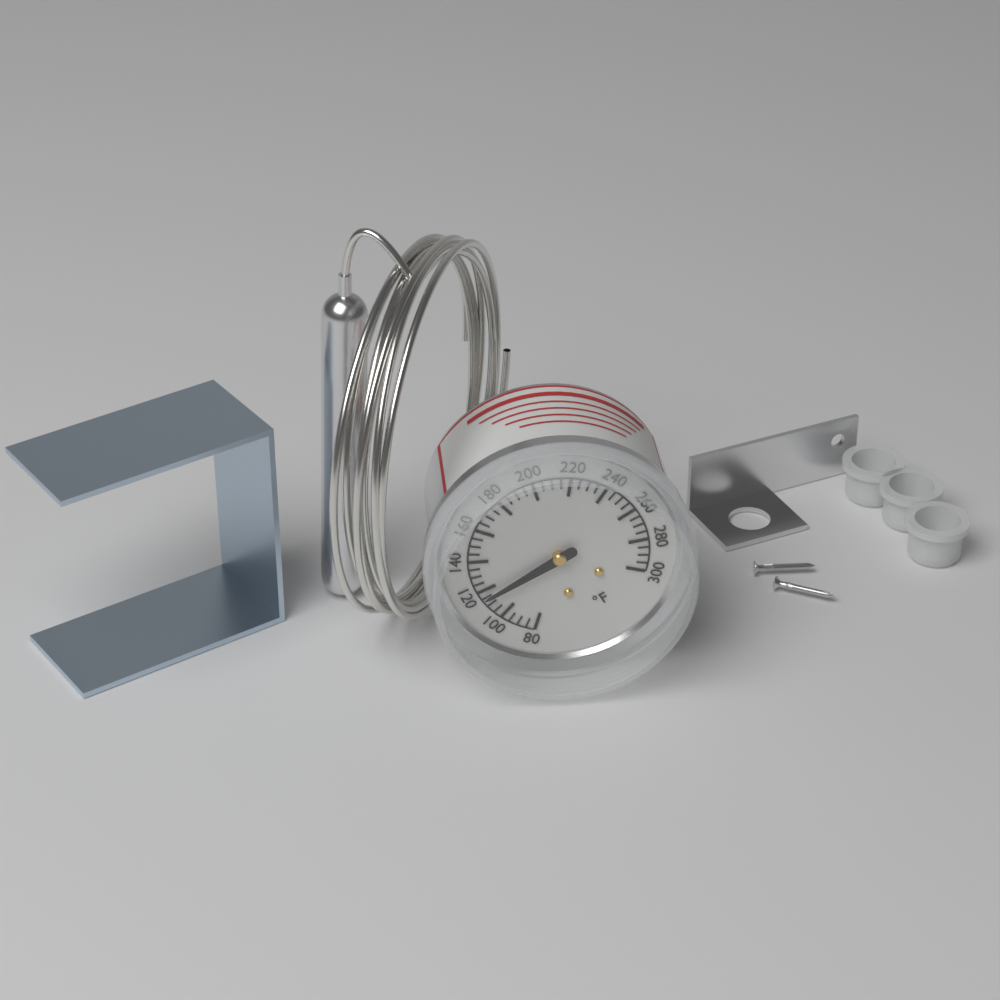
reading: 115 °F
